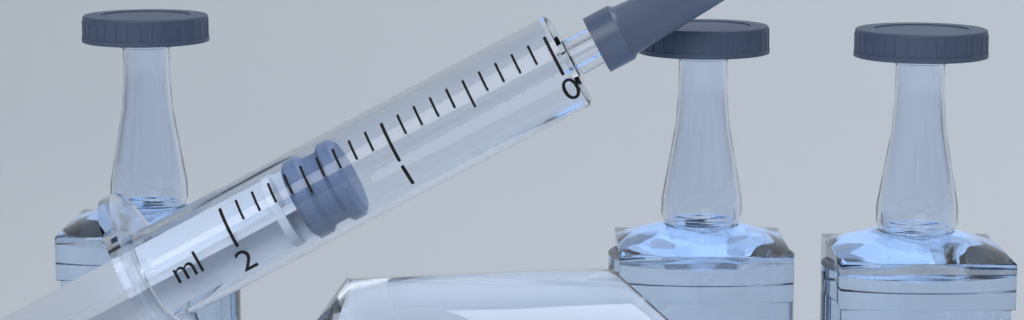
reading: 1.3 ml
